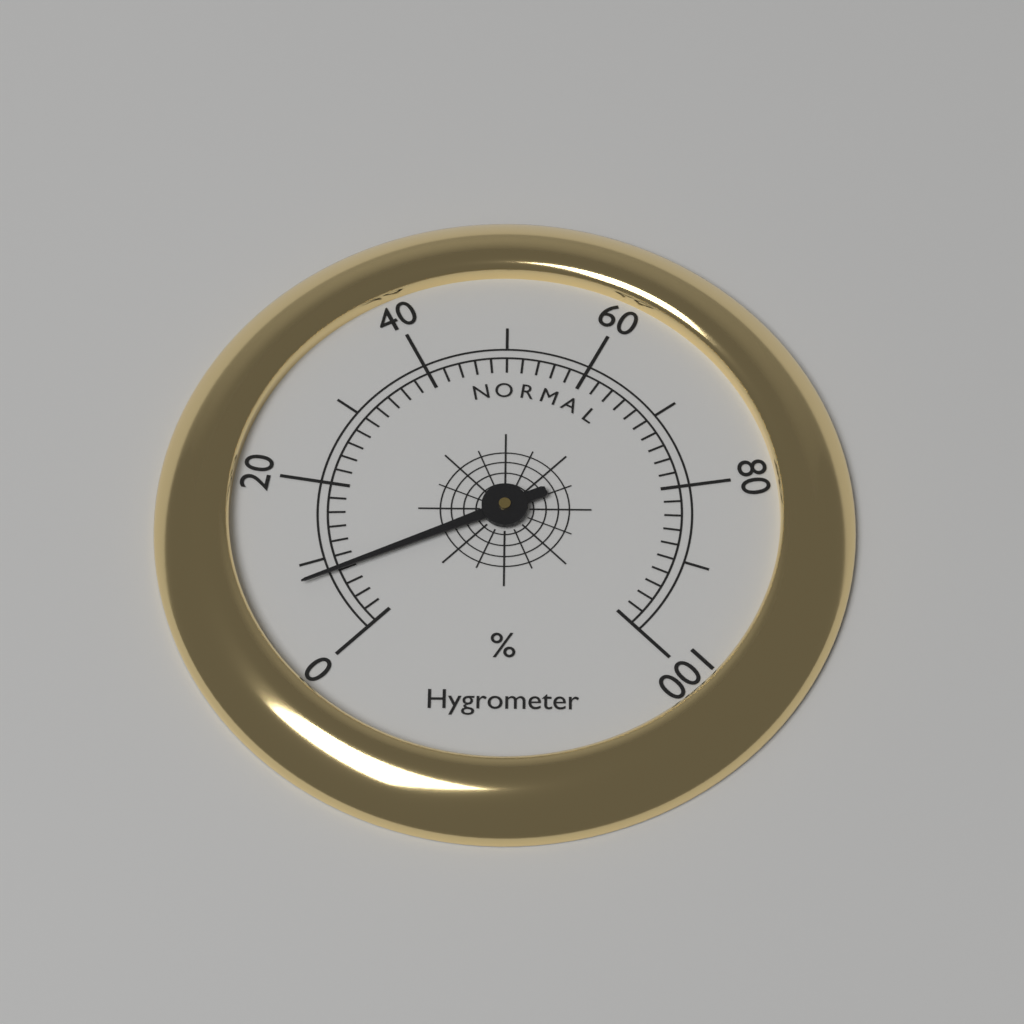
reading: 8 %
